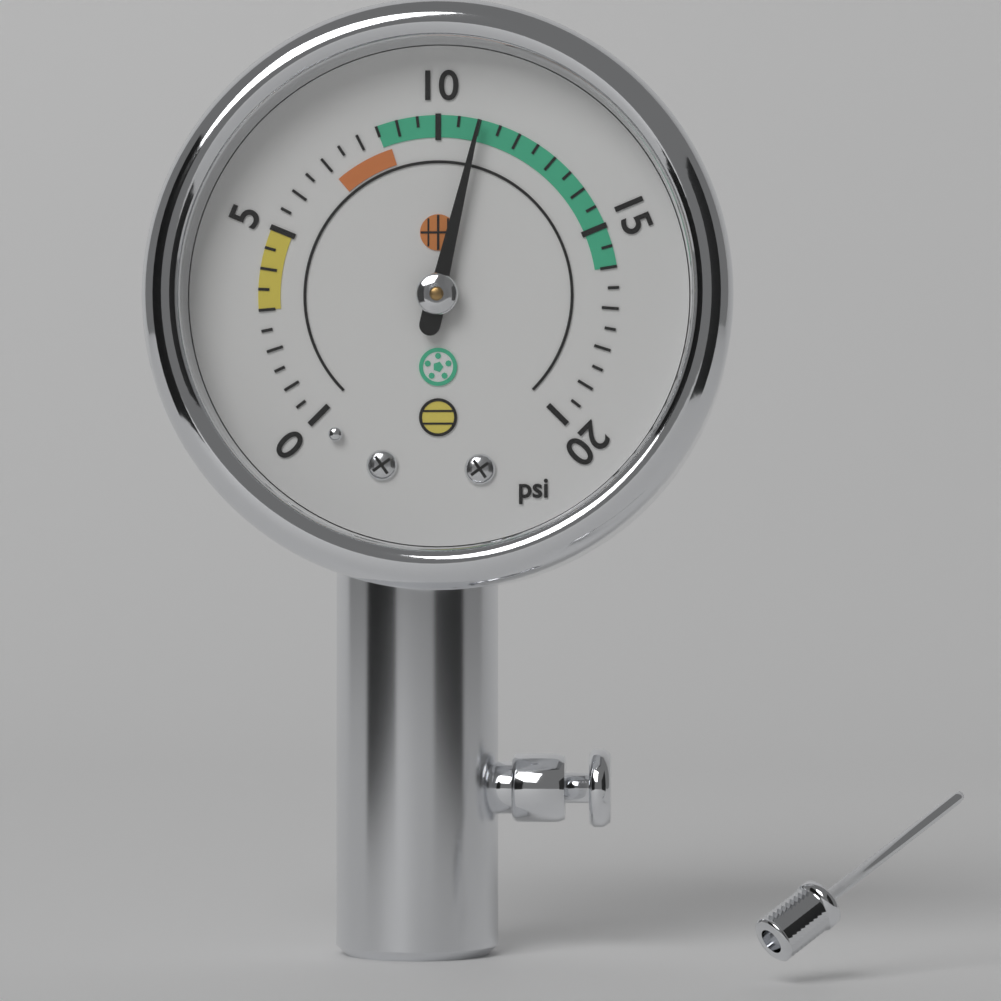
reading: 11.0 psi
